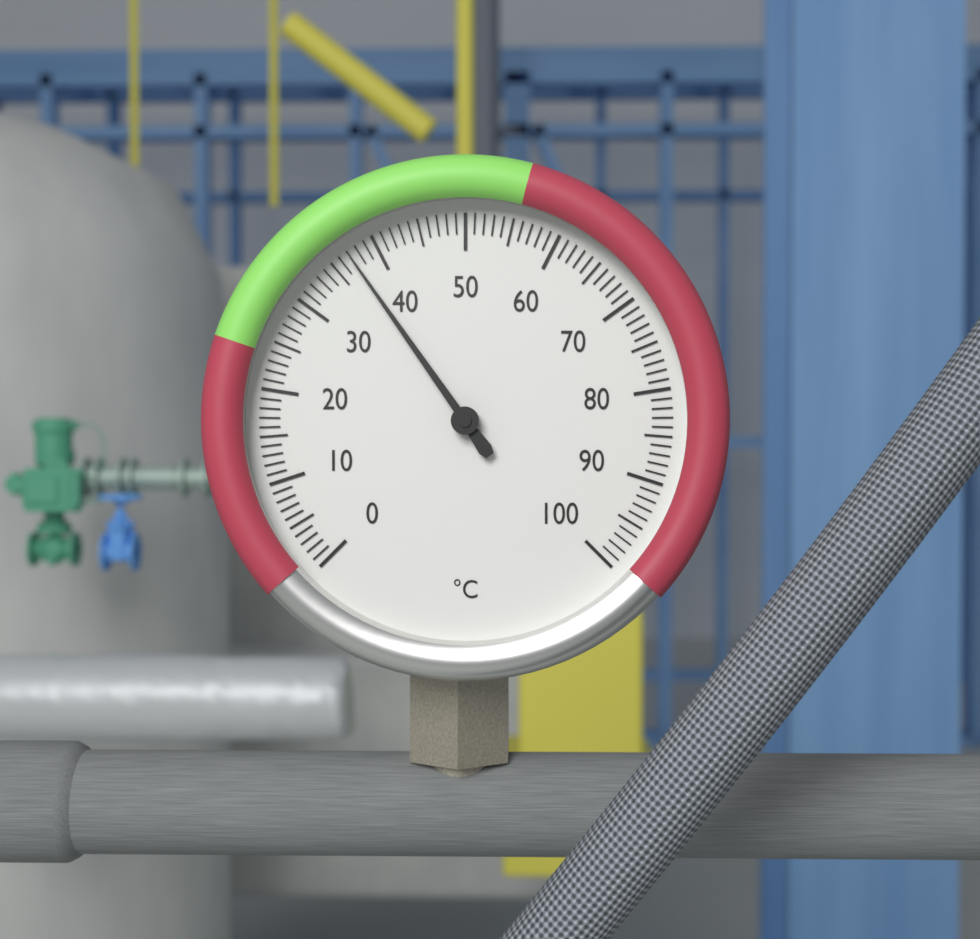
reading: 37 °C
